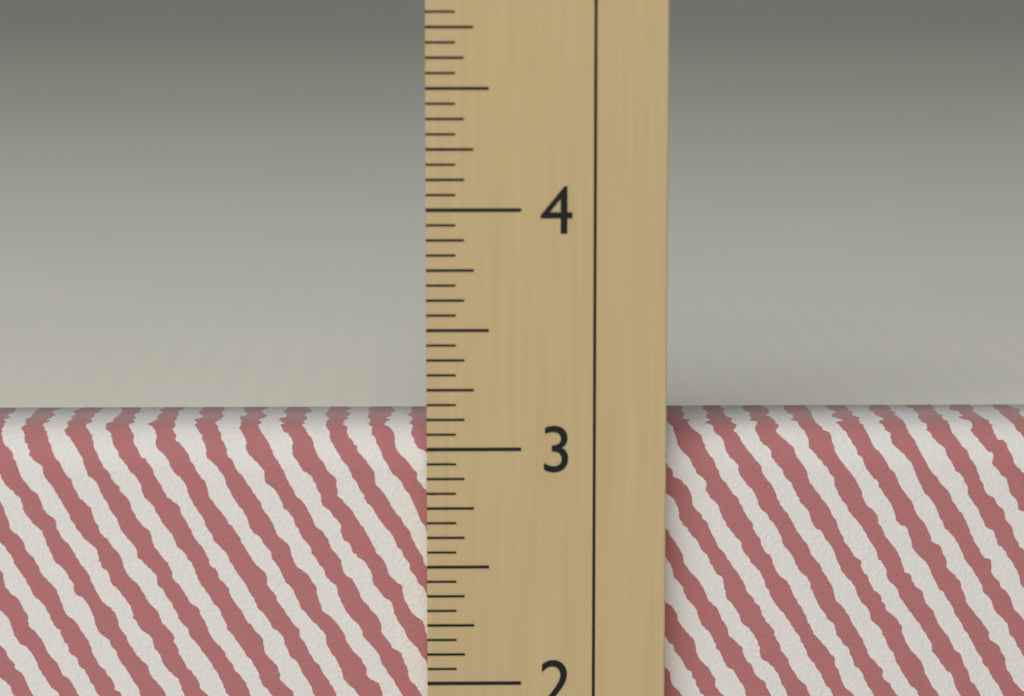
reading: 3.0625 in
